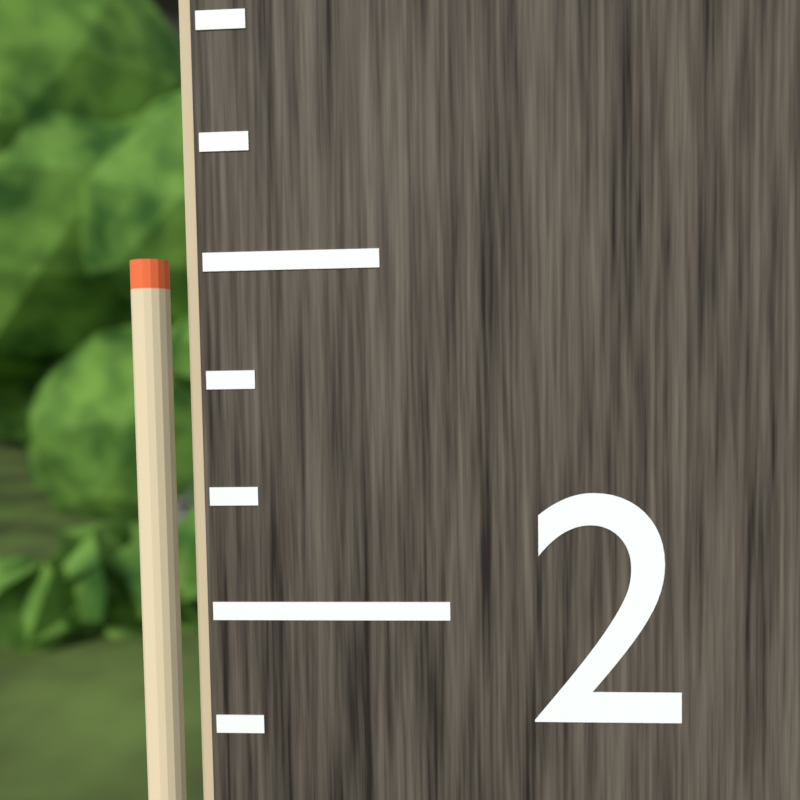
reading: 2.250000 (no unit)
